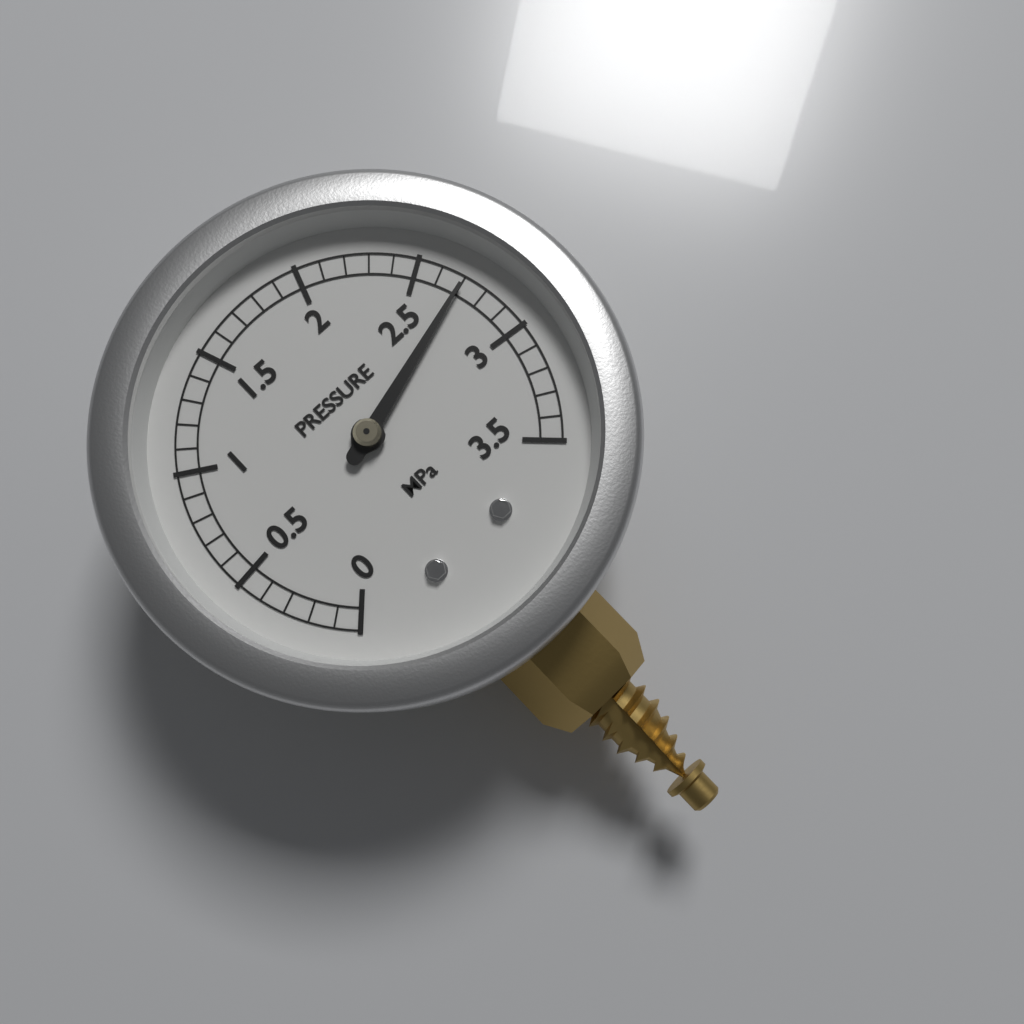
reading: 2.7 MPa
